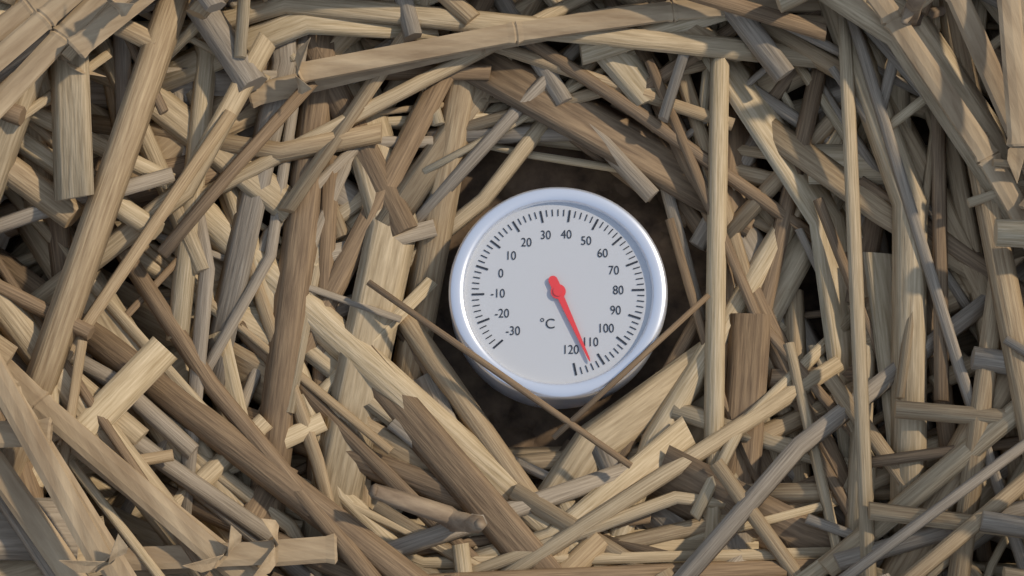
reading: 114 °C
